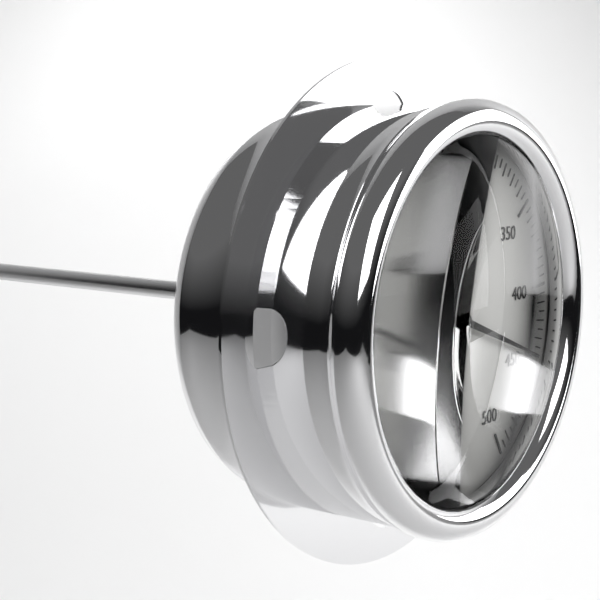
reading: 440 °F
